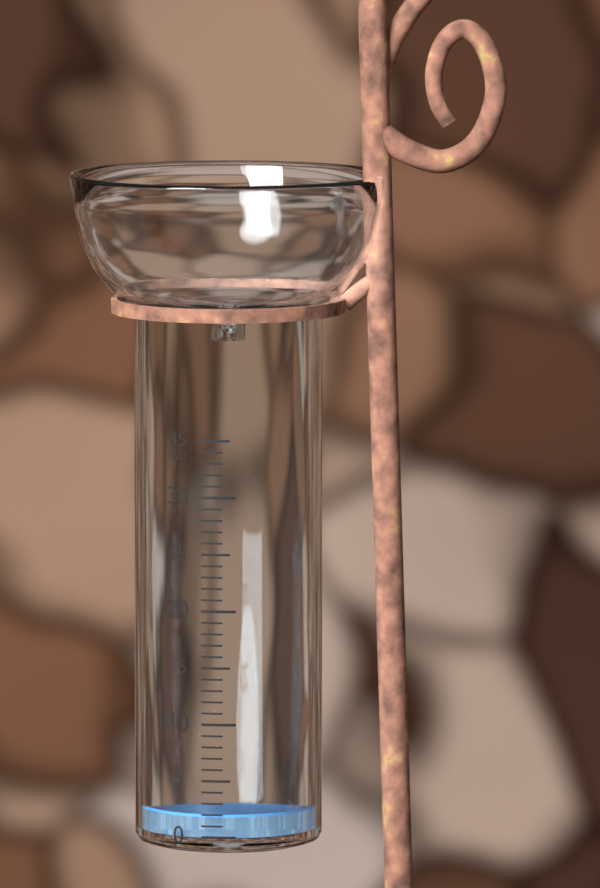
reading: 2 mm
